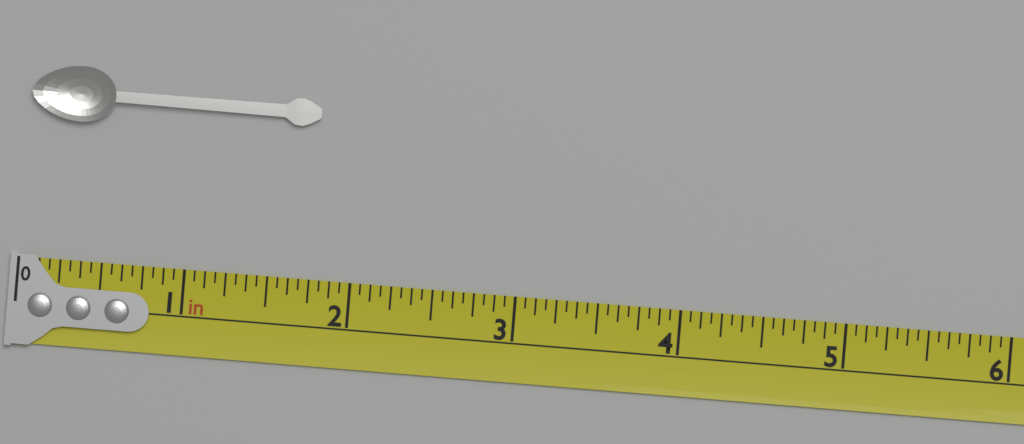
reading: 1.7500 in
